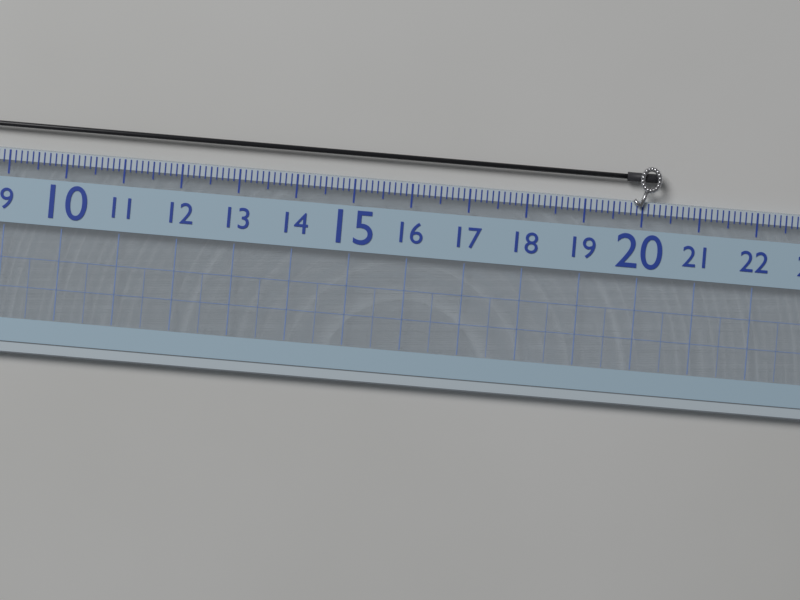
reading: 20.3 (no unit)
